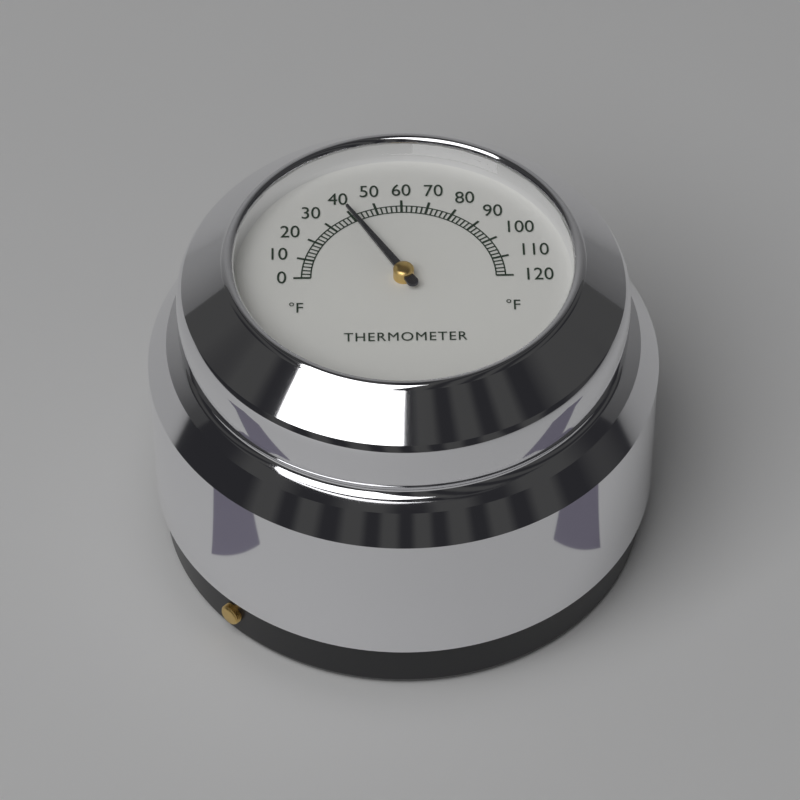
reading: 40 °F
